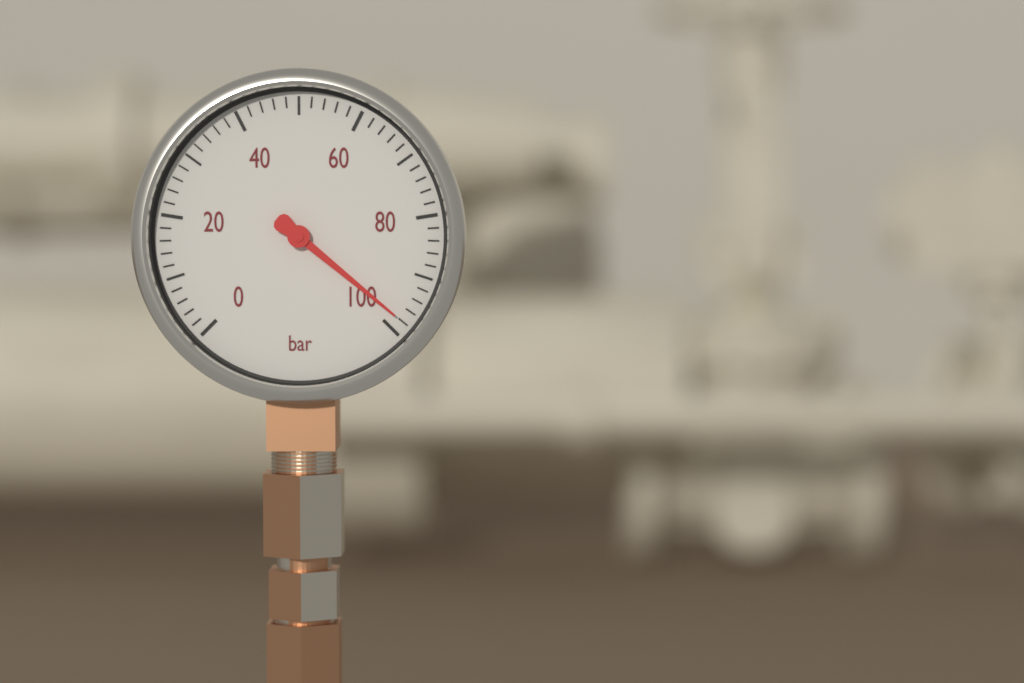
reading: 98 bar
